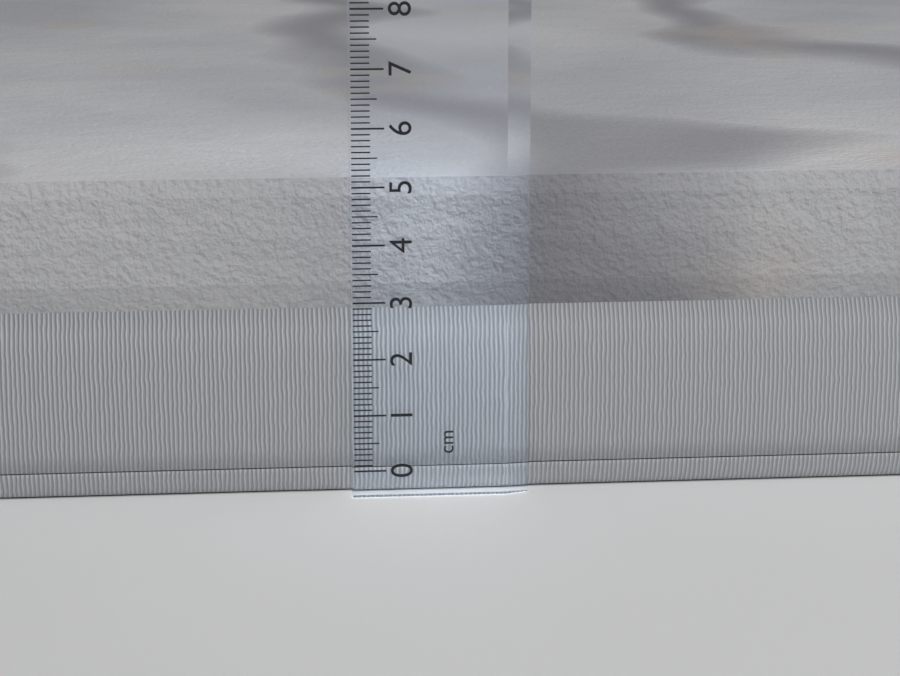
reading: 5.1 cm
